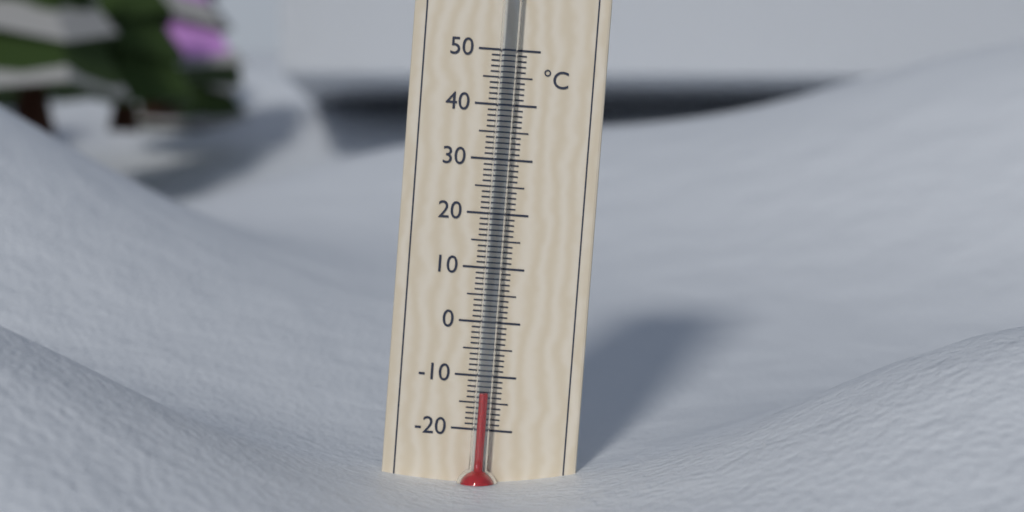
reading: -13 °C
